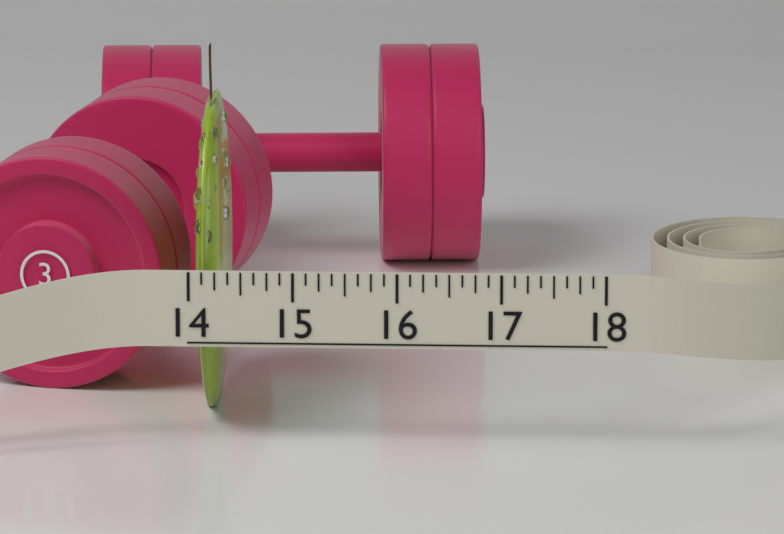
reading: 14.250 (no unit)
